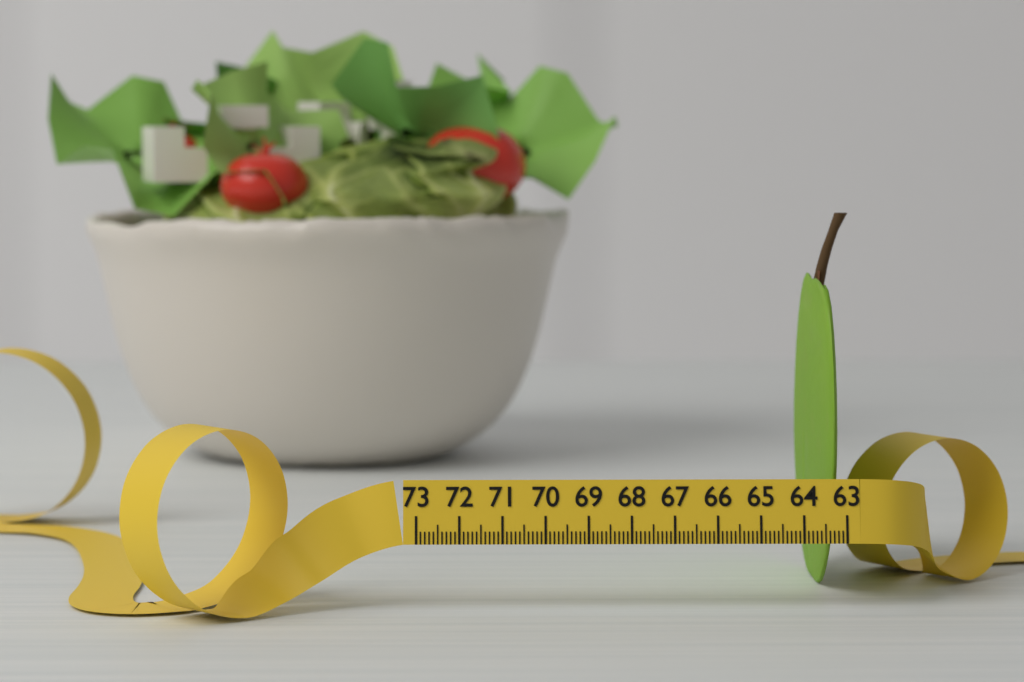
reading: 63.5 (no unit)
